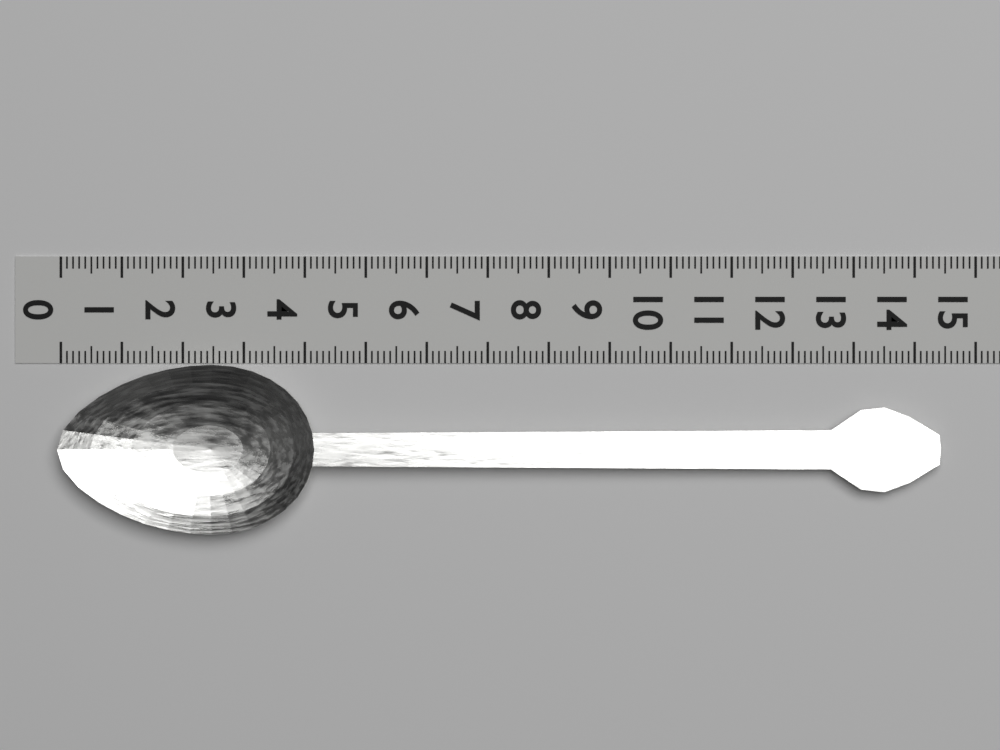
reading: 14.4 (no unit)
